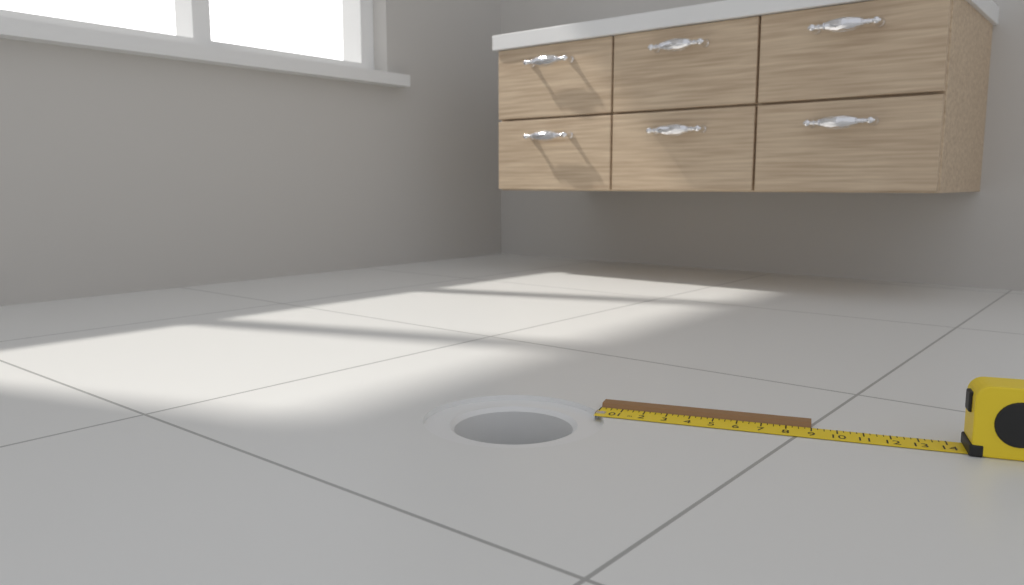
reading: 9.00 in
